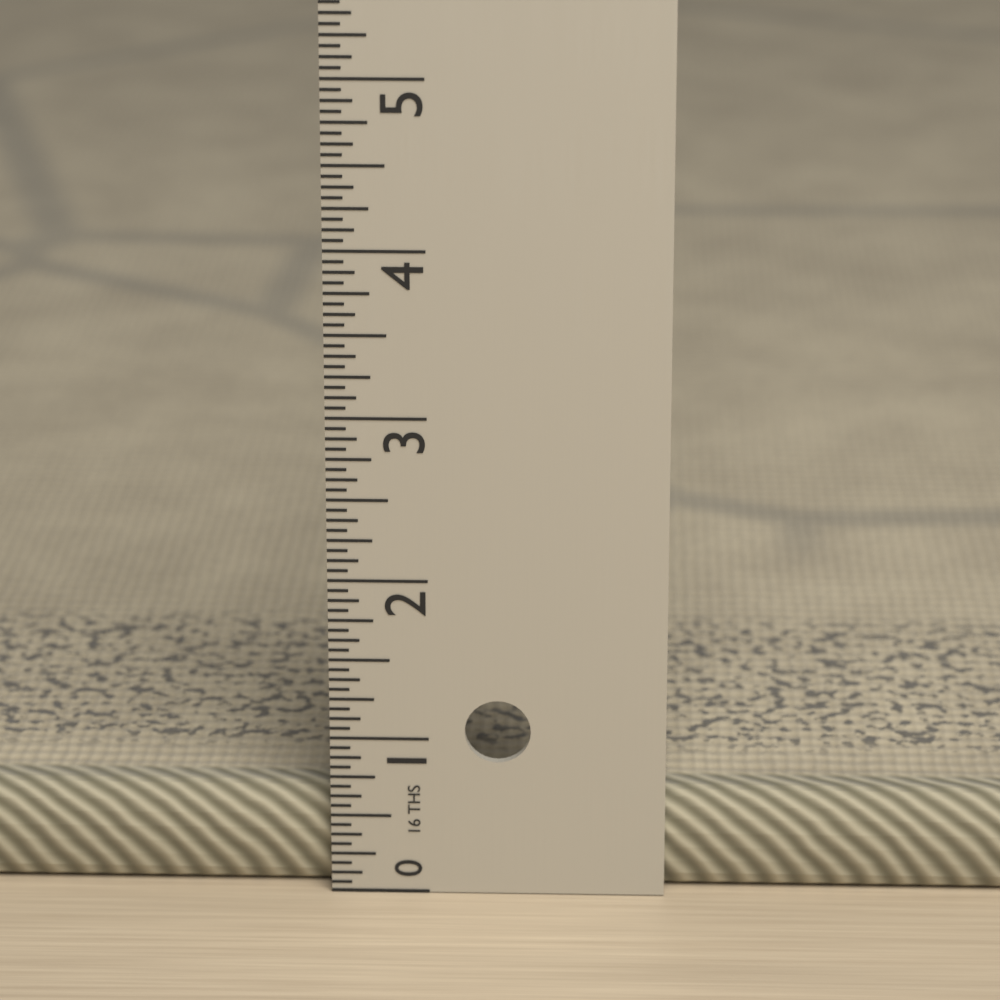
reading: 0.6250 in
